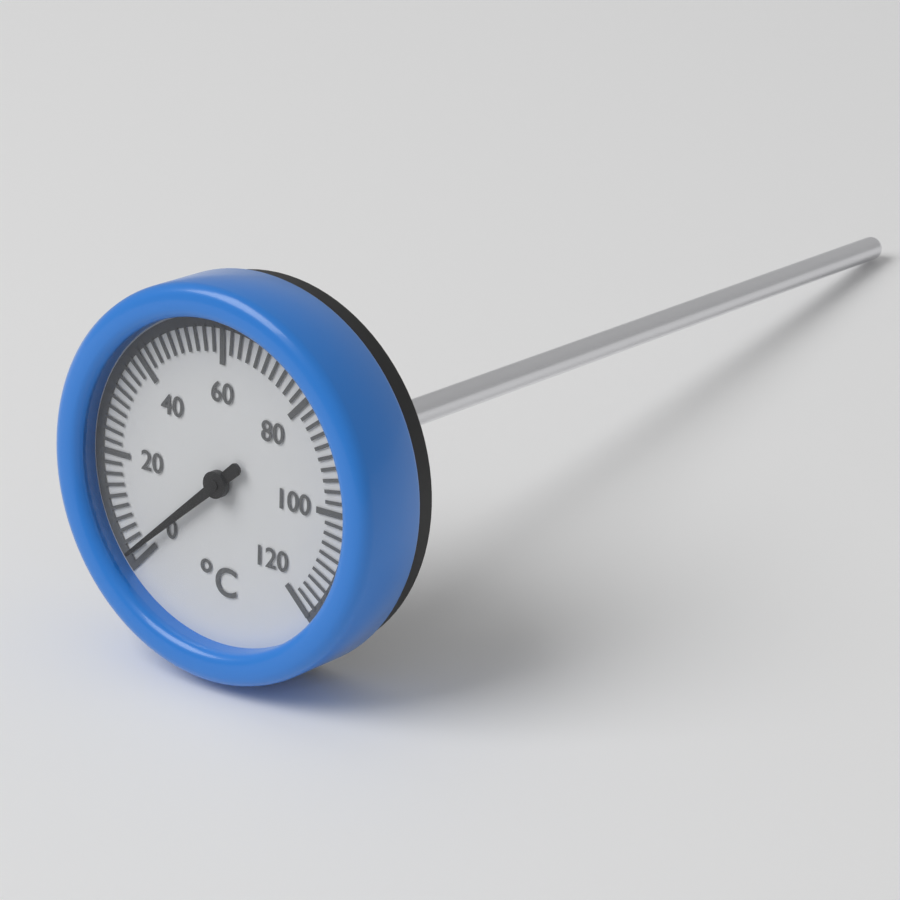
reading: 2 °C
